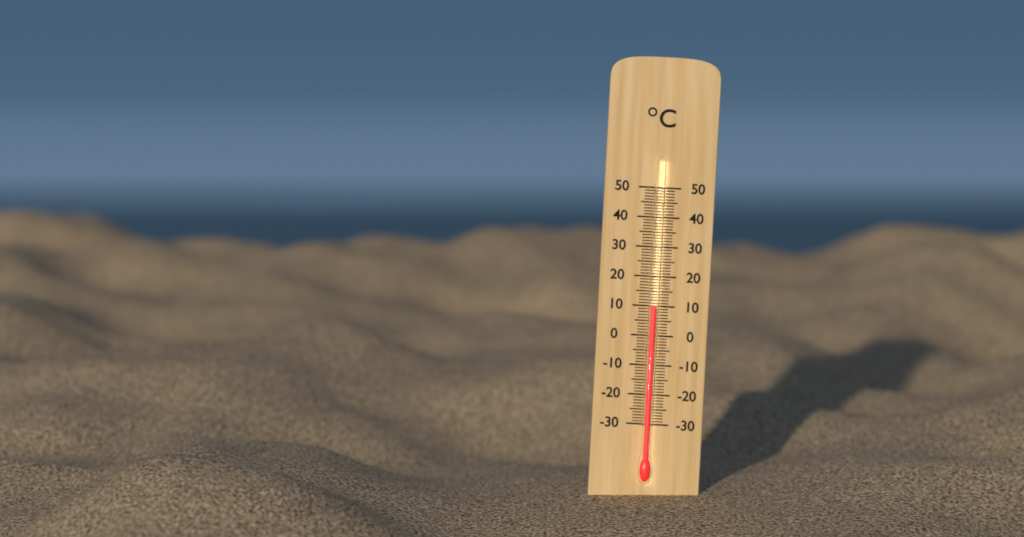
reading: 10 °C
